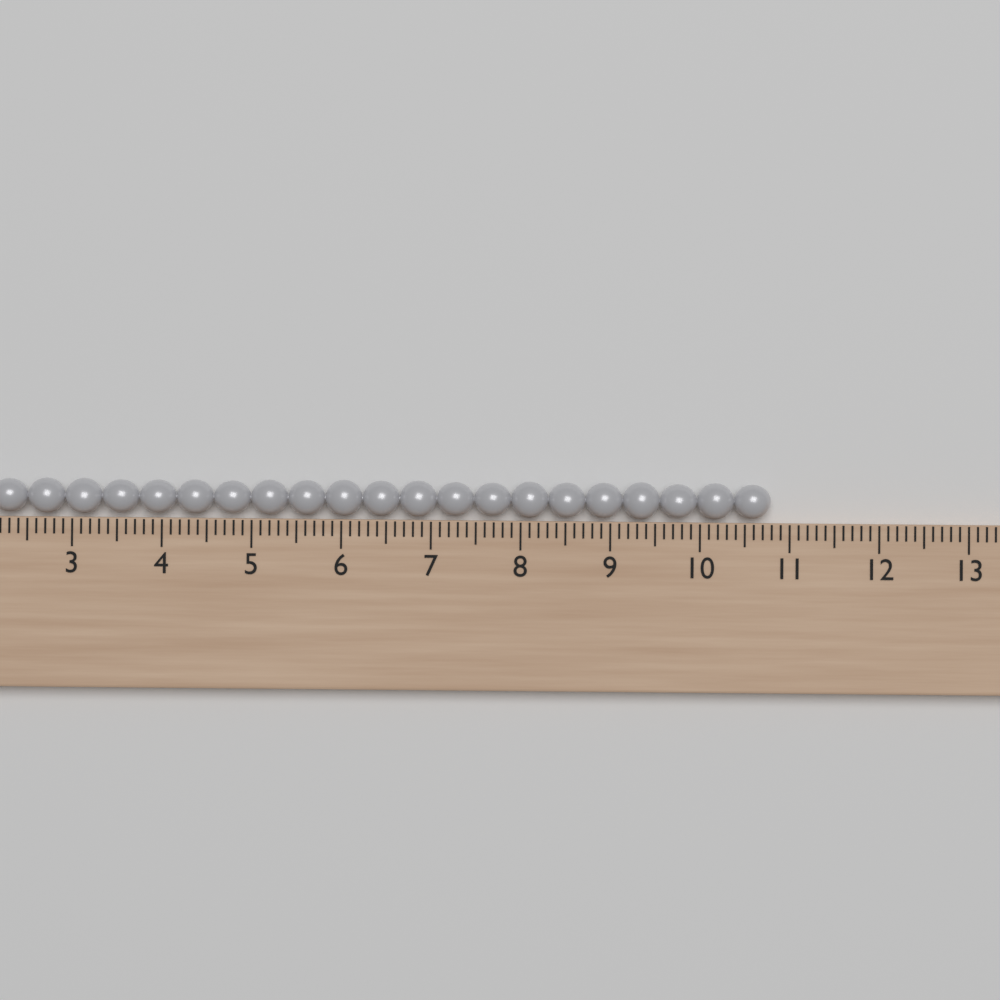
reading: 10.8 (no unit)
